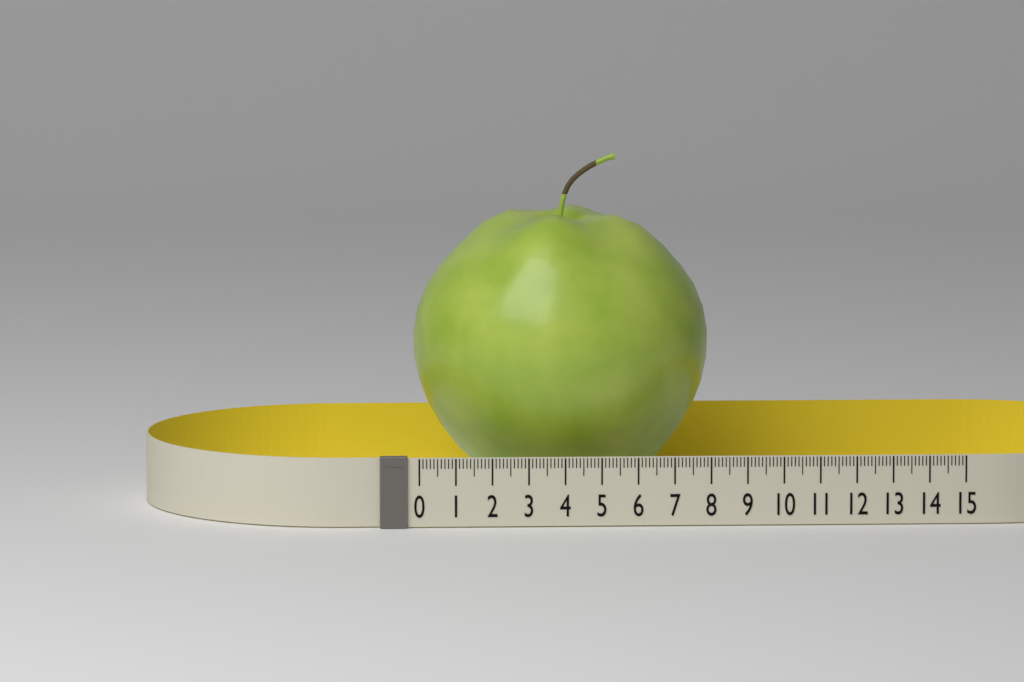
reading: 8.2 (no unit)
